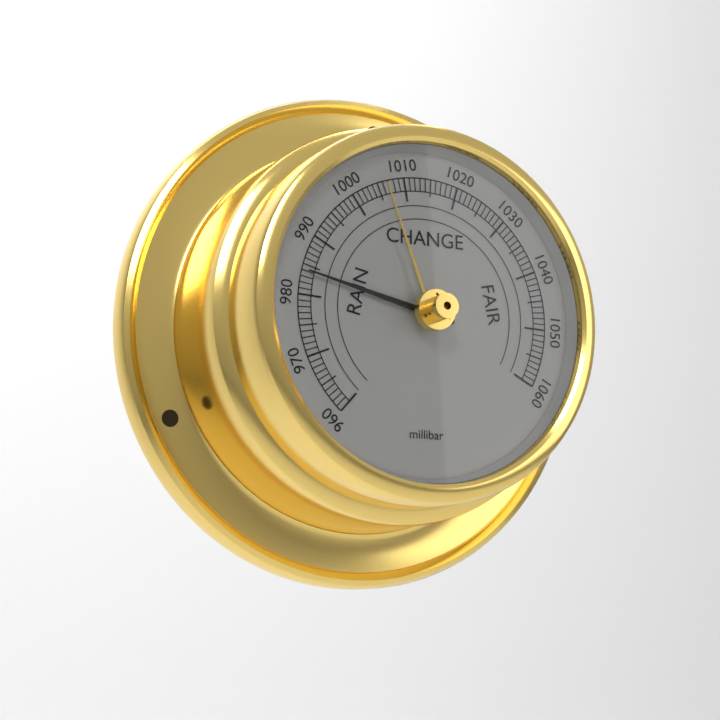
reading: 984 millibar
